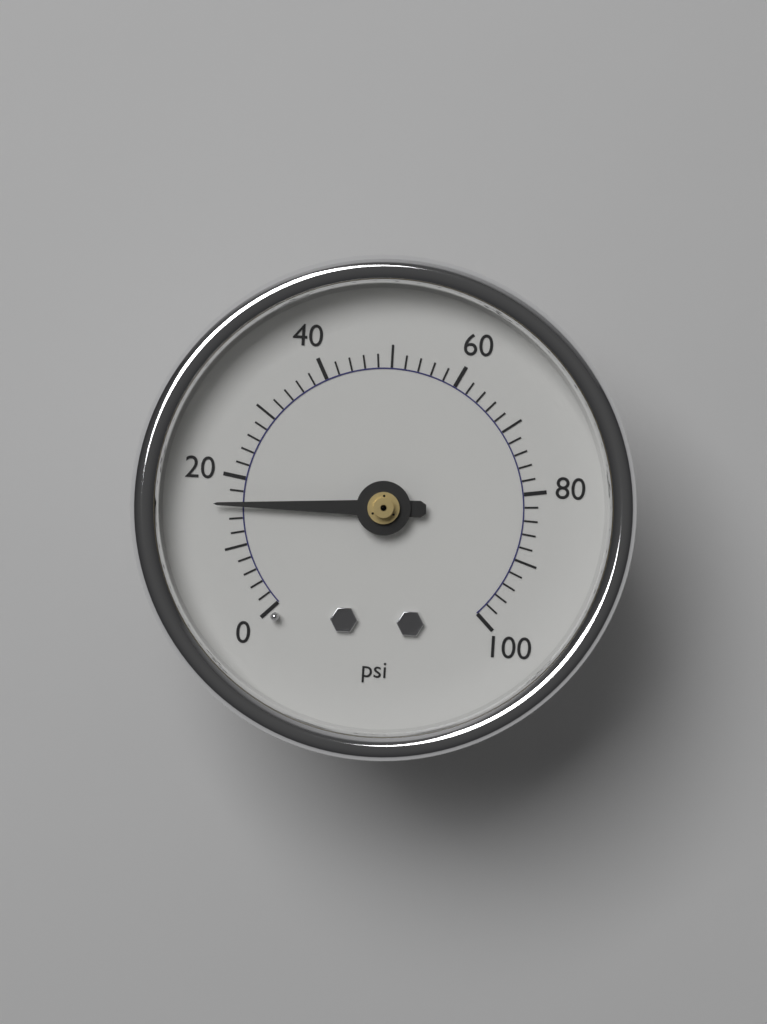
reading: 16 psi
